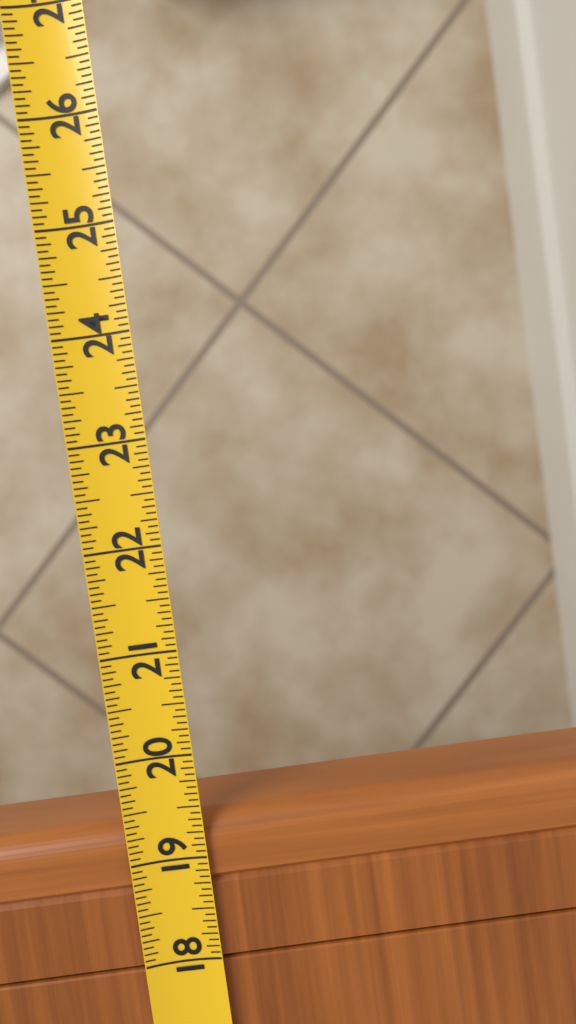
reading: 19.3750 (no unit)
